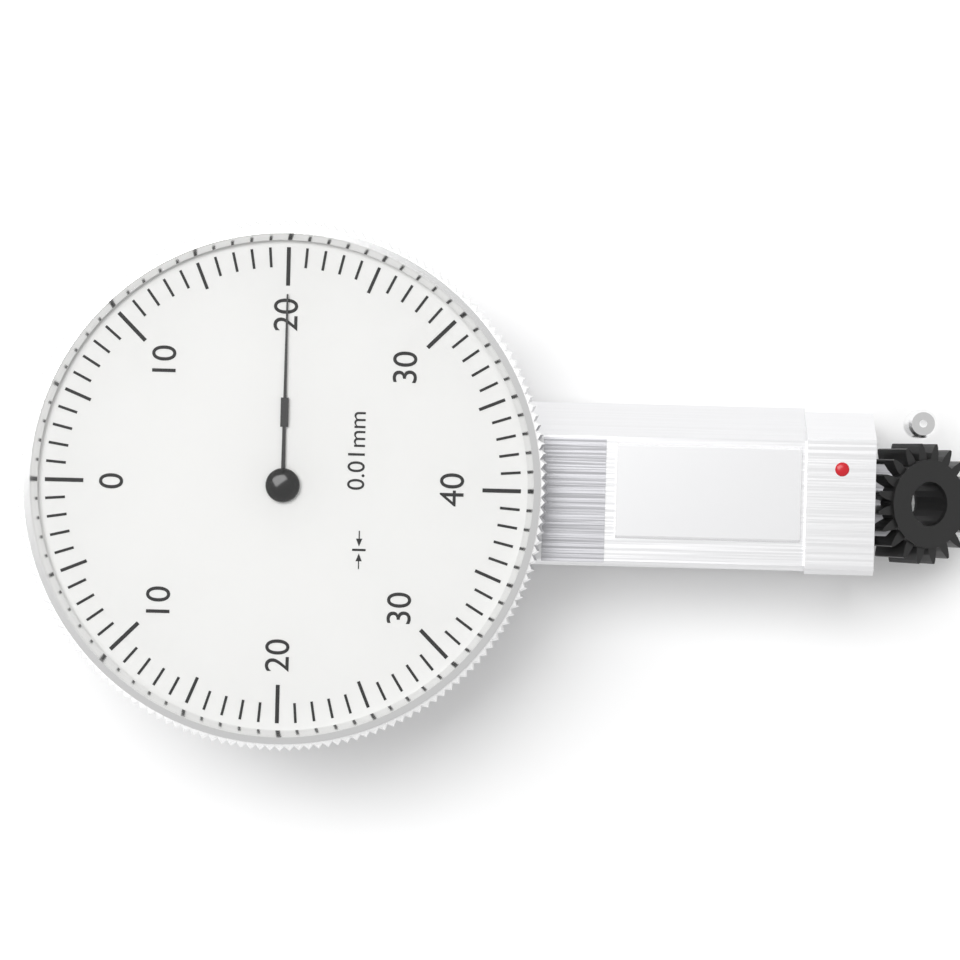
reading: 20 0.01mm
